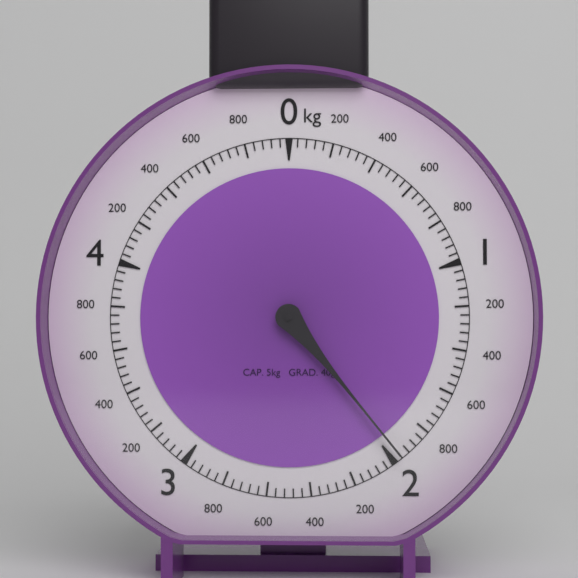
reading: 1.96 kg
